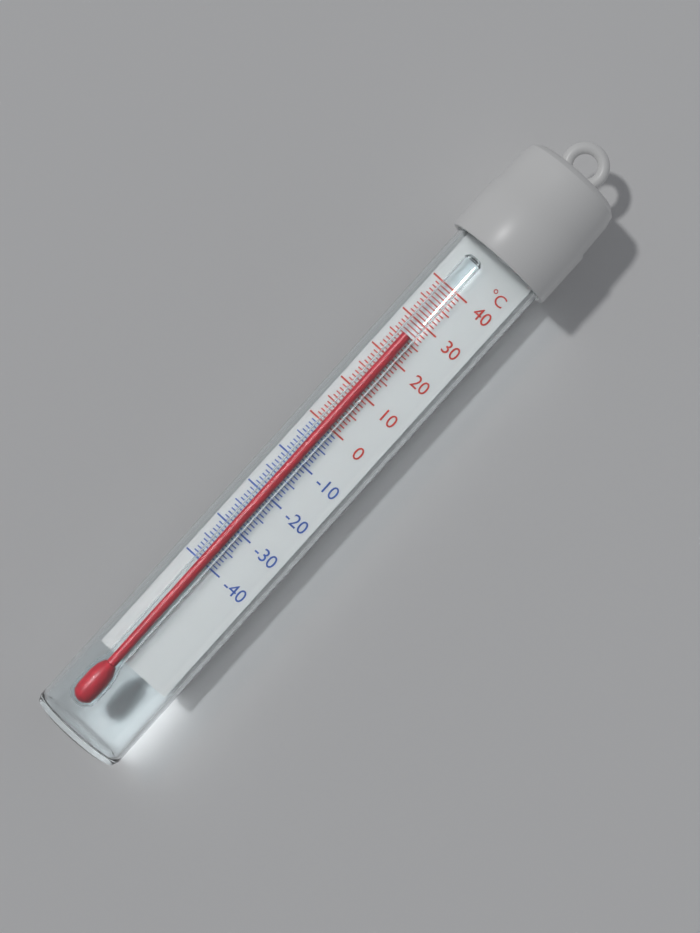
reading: 26 °C
